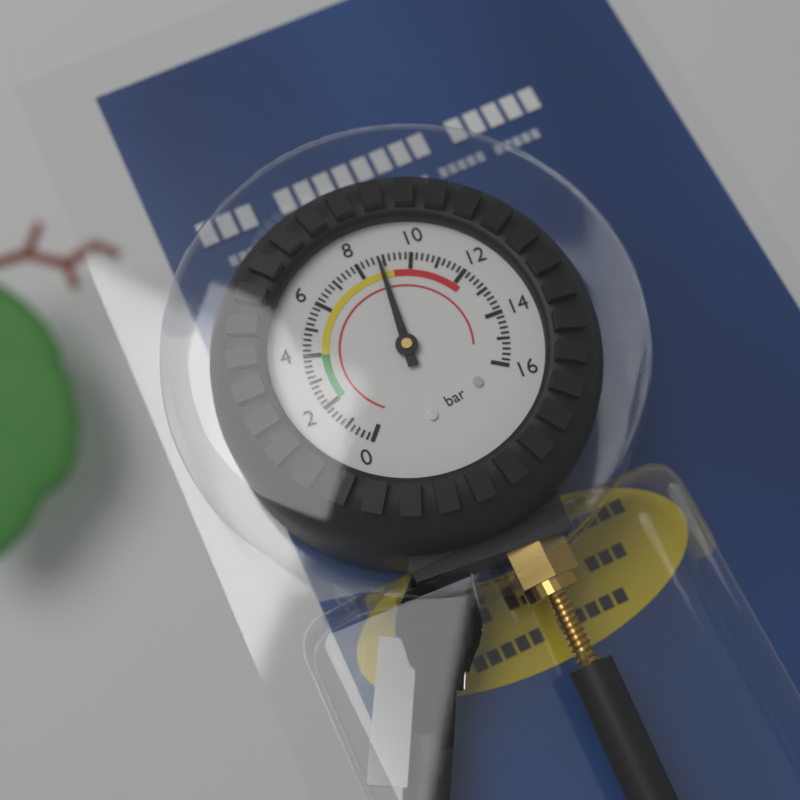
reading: 8.8 bar
